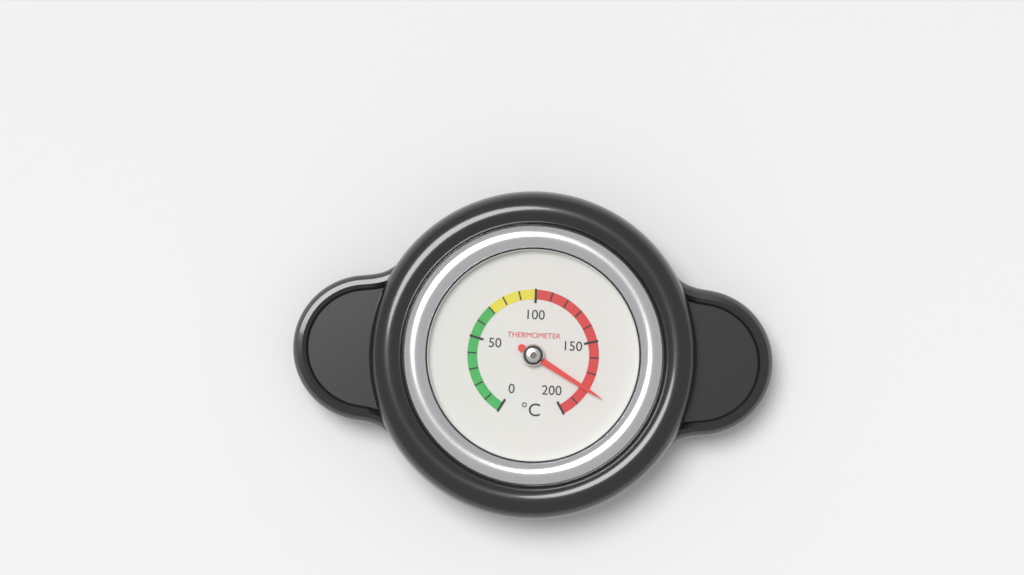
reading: 180 °C
